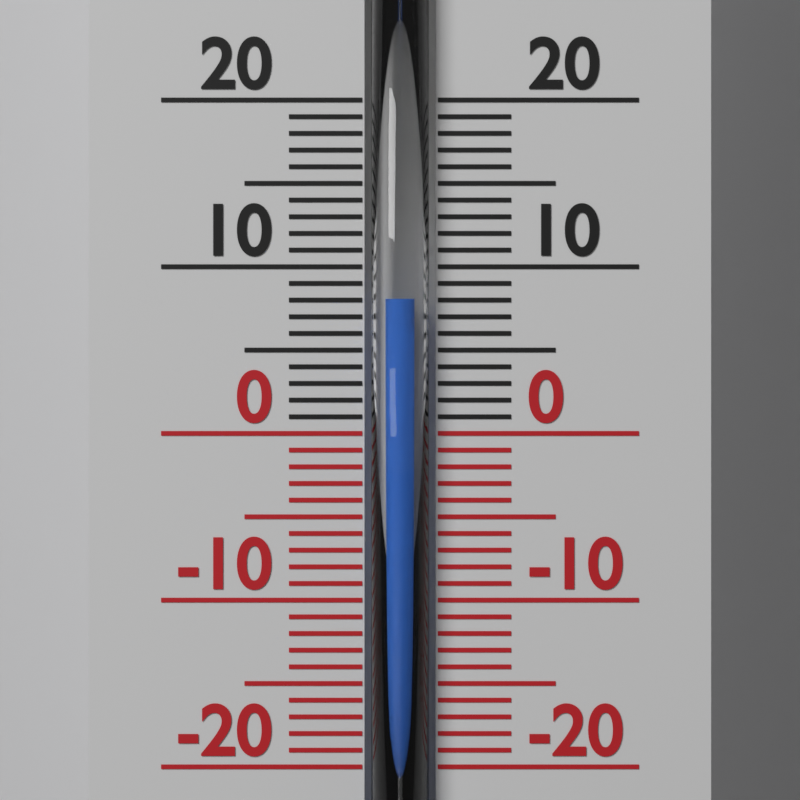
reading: 8 (no unit)
